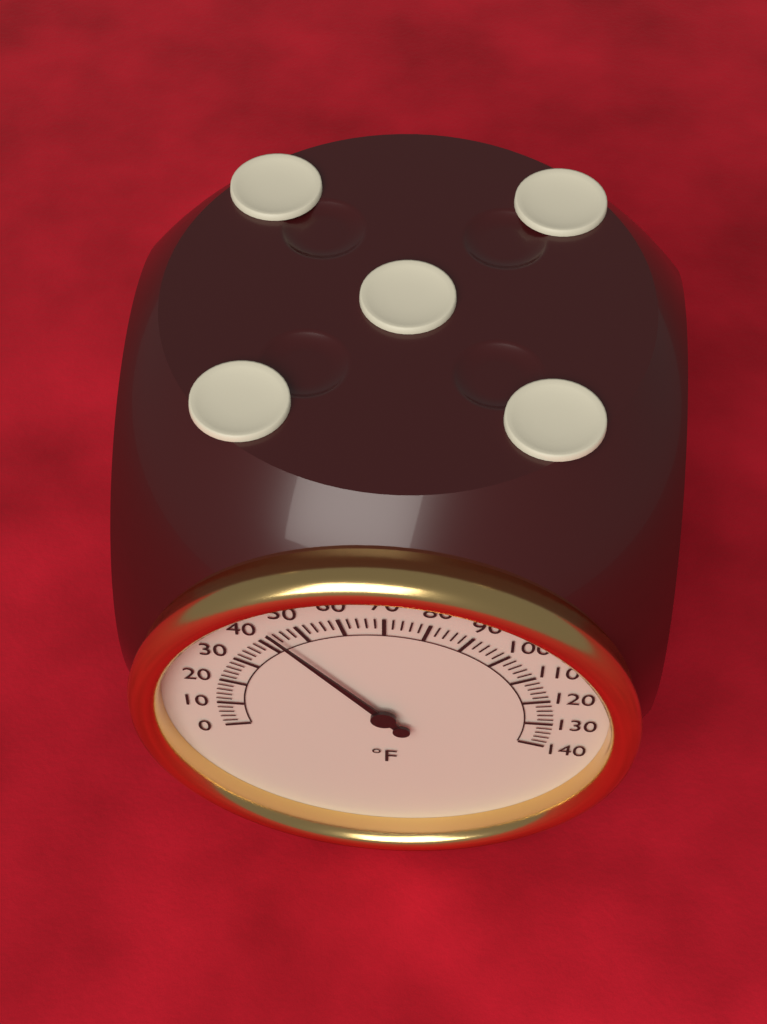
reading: 44 °F
